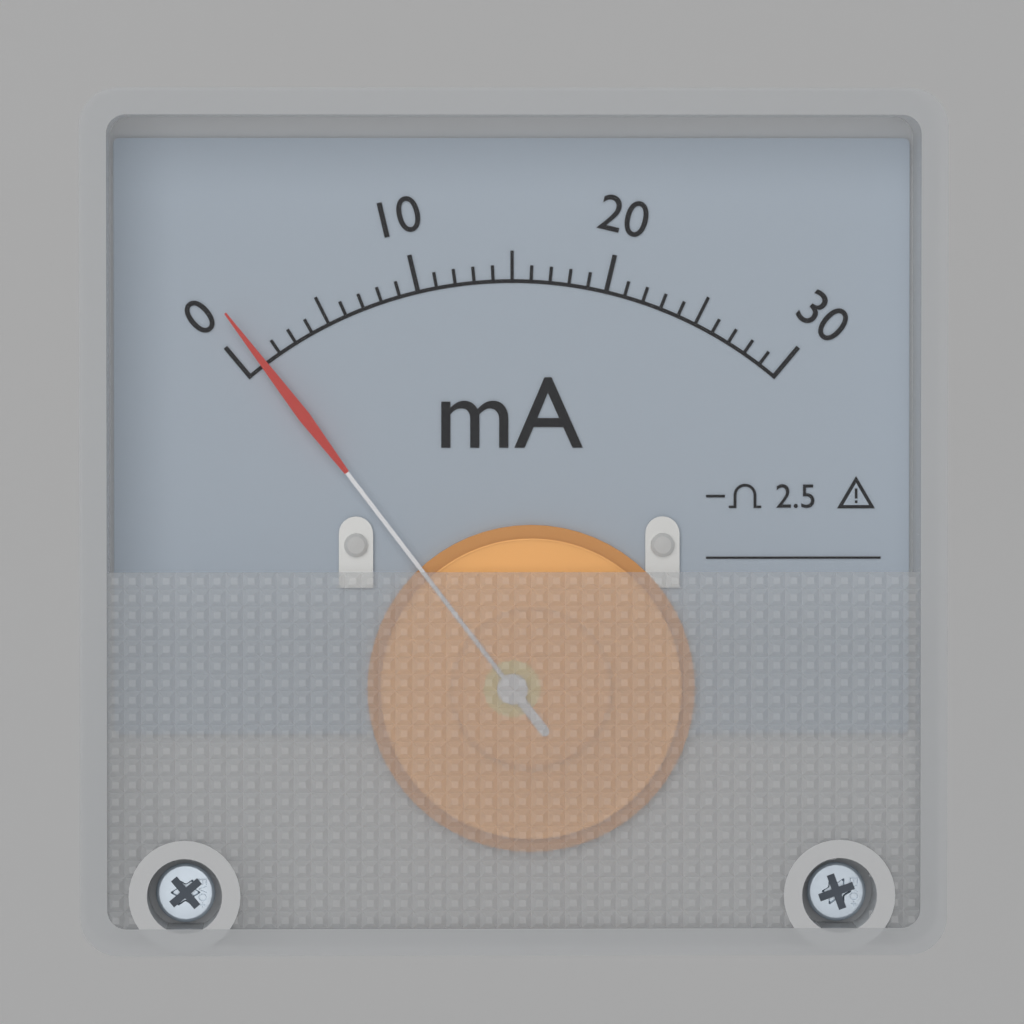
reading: 1 mA
